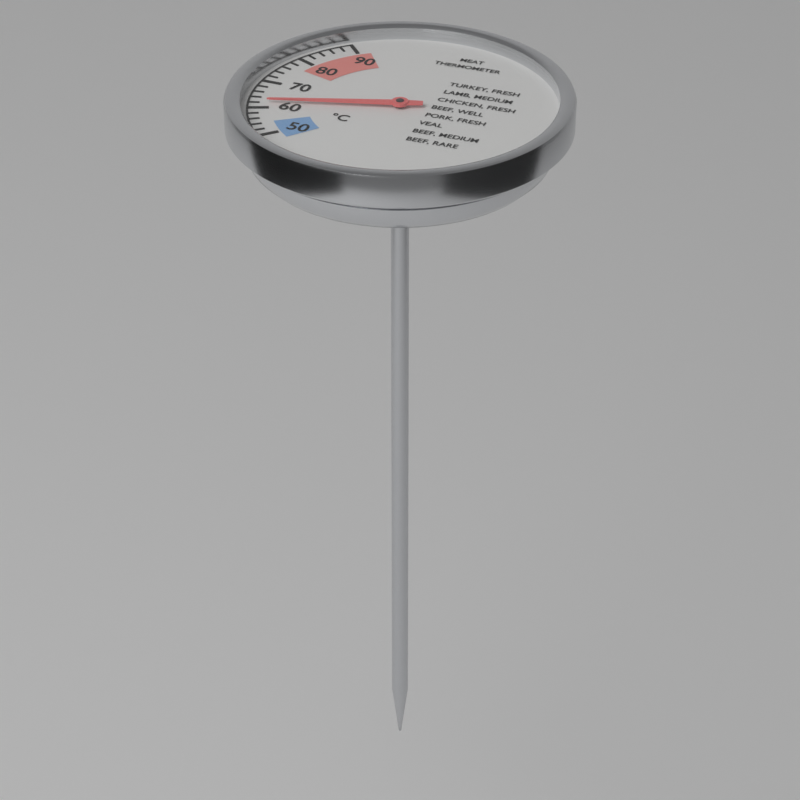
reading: 62 °C
